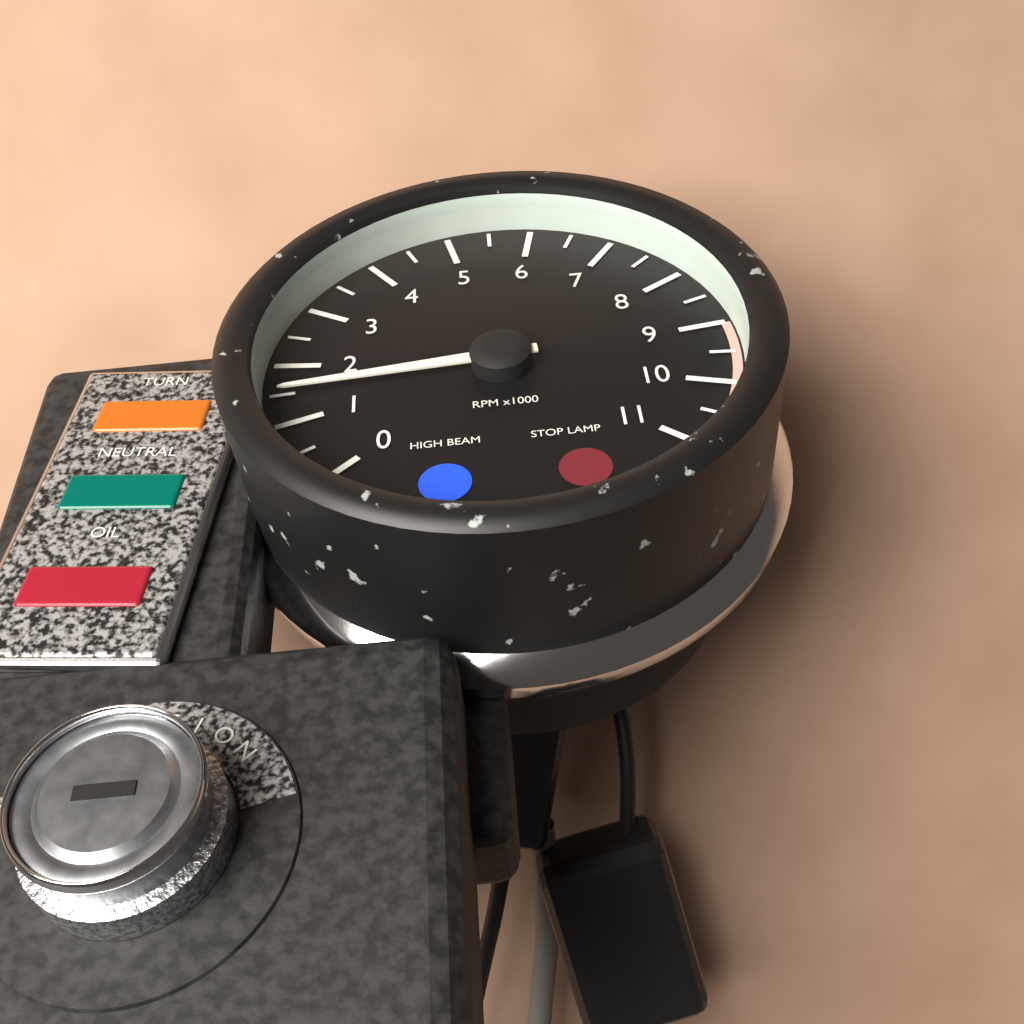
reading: 1500 RPM
